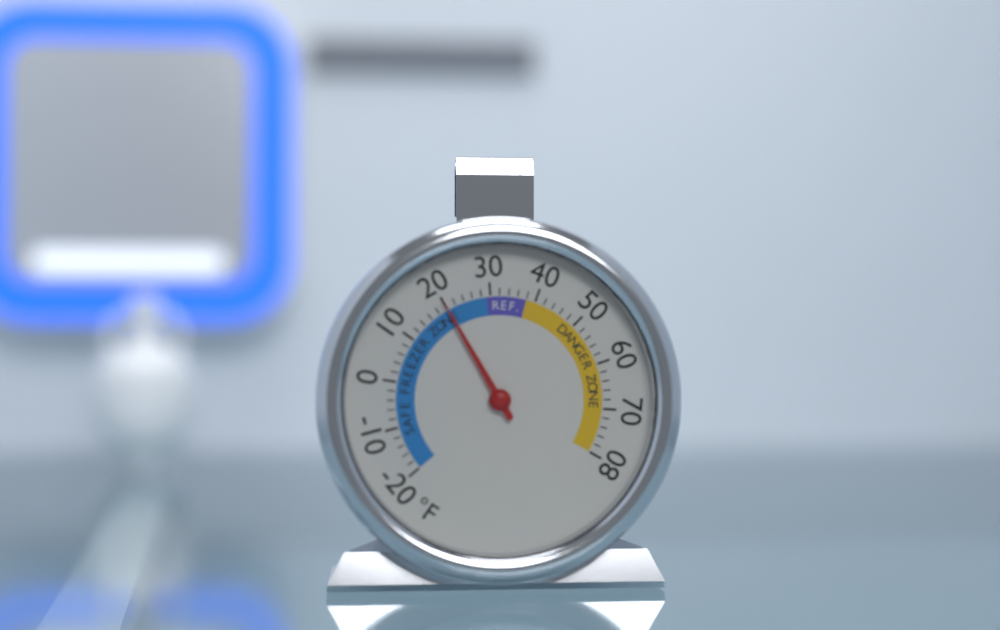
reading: 20 °F
